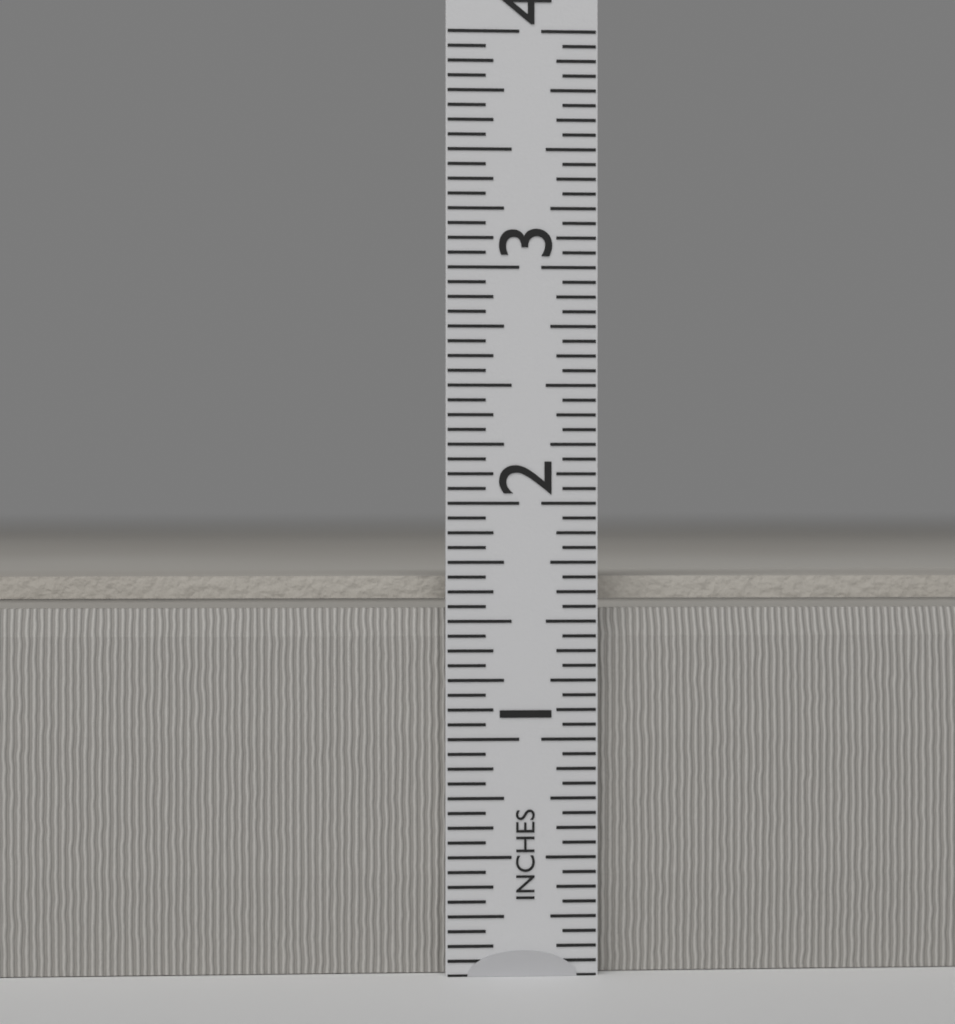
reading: 1.6875 in
